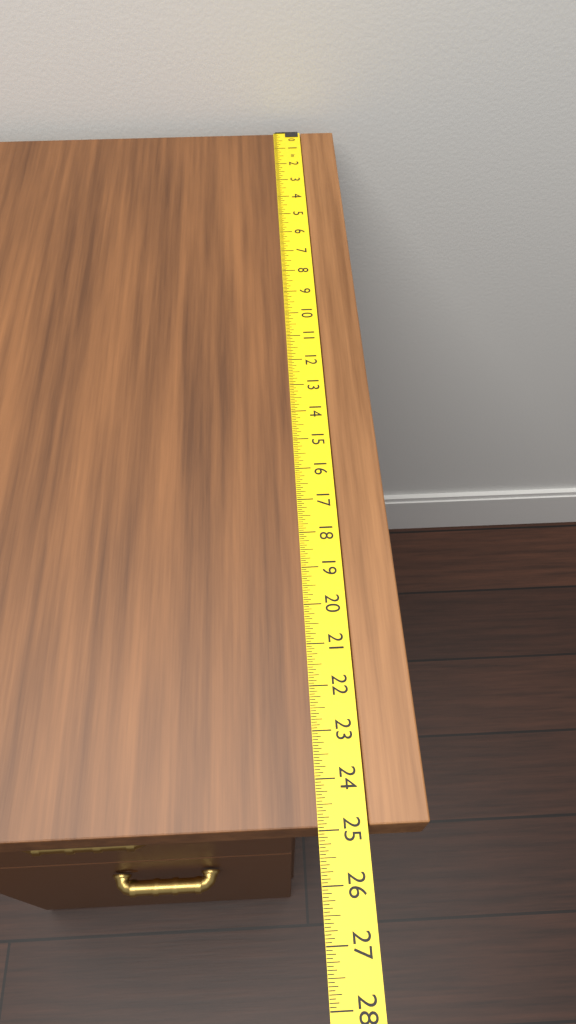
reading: 24.9375 in
